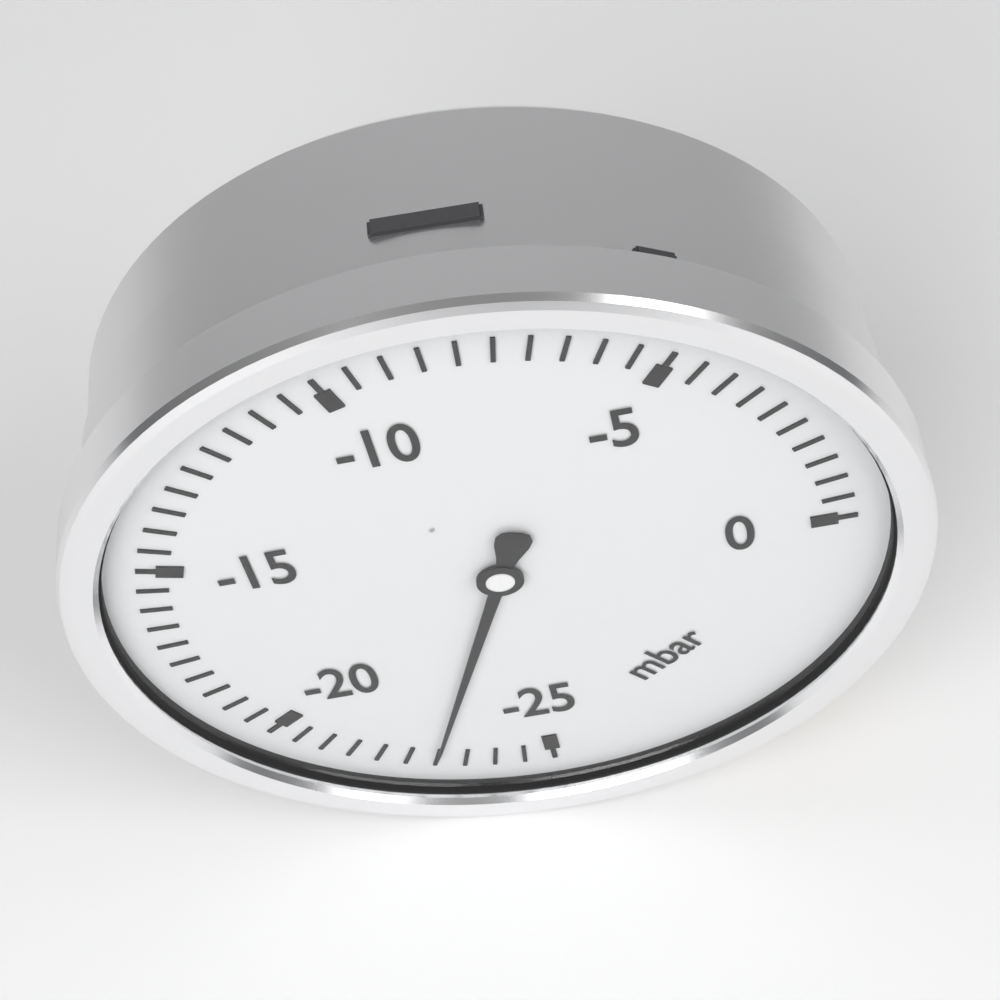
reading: -23.0 mbar
